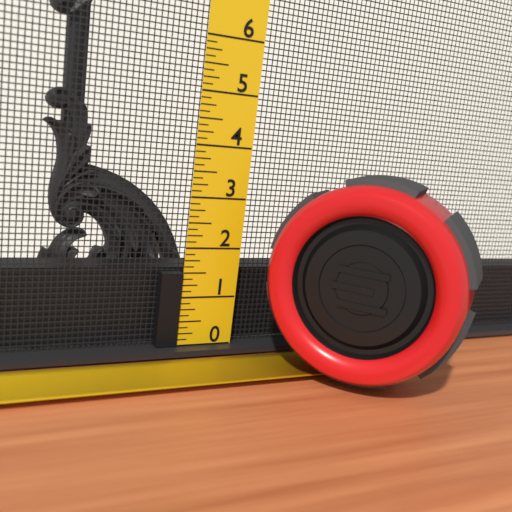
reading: 1.500 (no unit)
